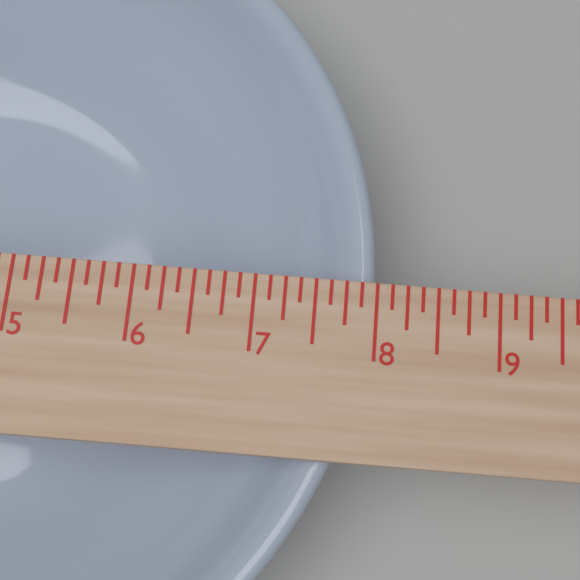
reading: 8.000 in
